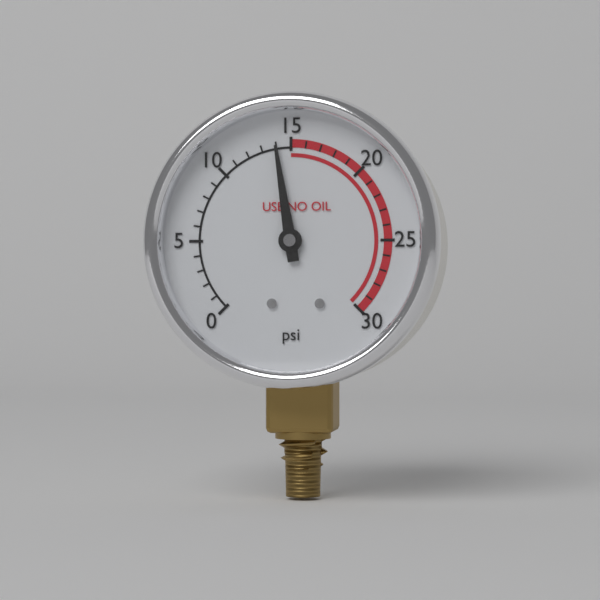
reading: 14 psi
